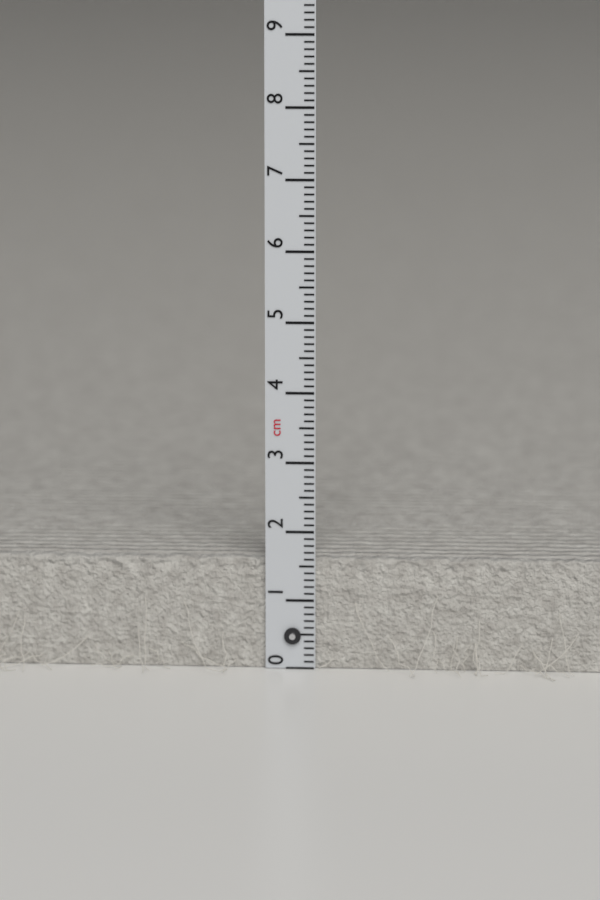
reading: 1.6 cm
